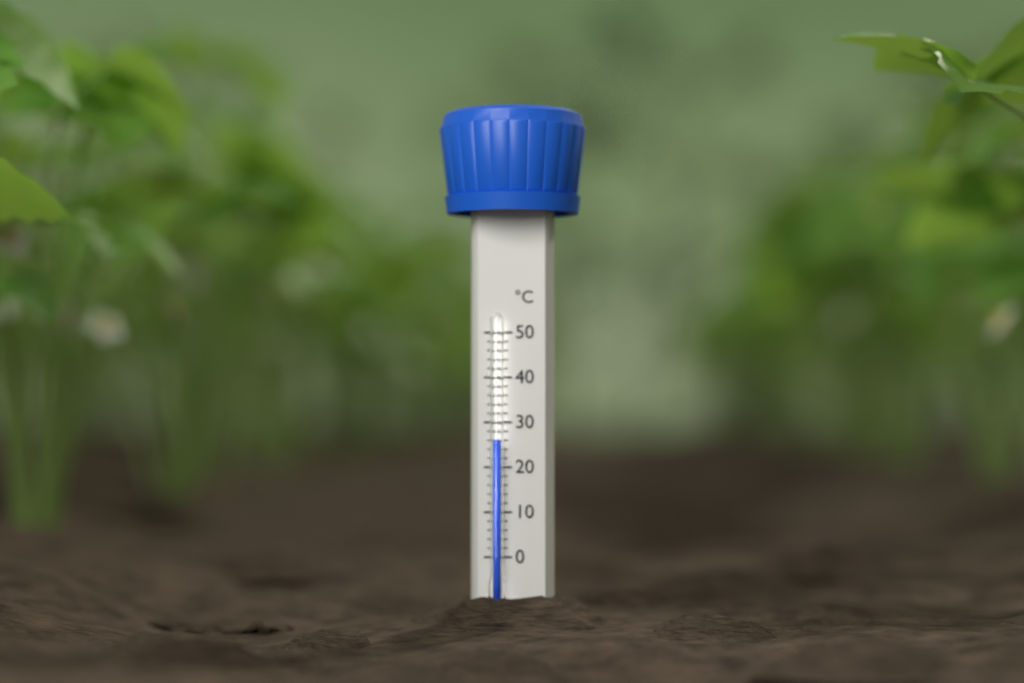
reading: 26 °C
